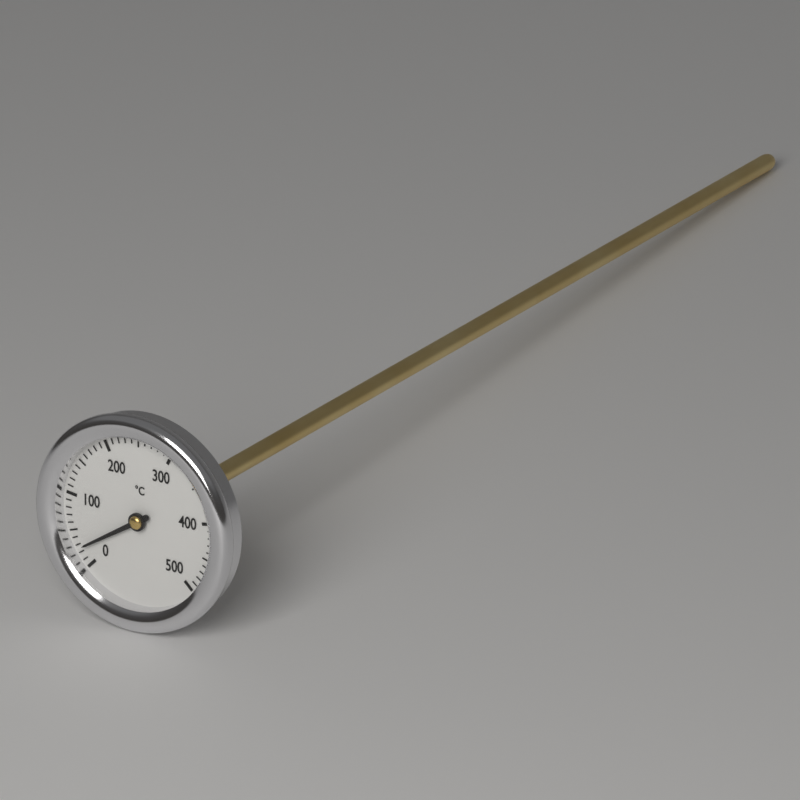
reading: 25 °C
